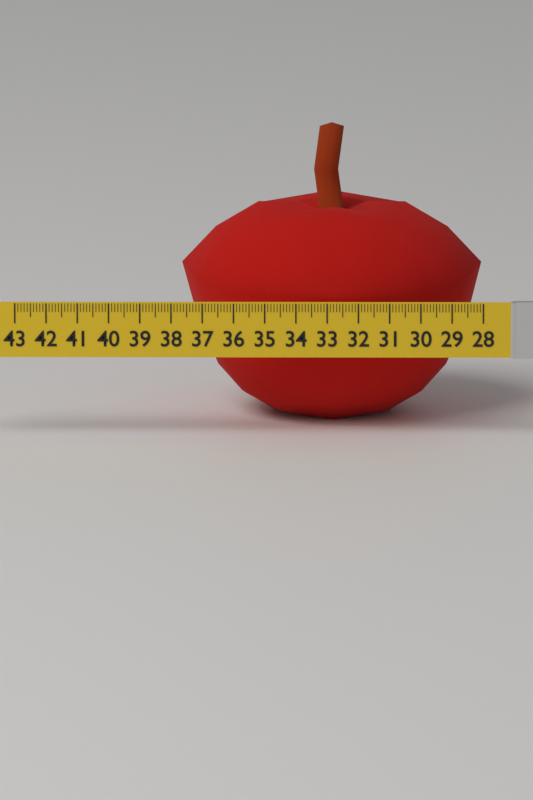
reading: 37.7 (no unit)
